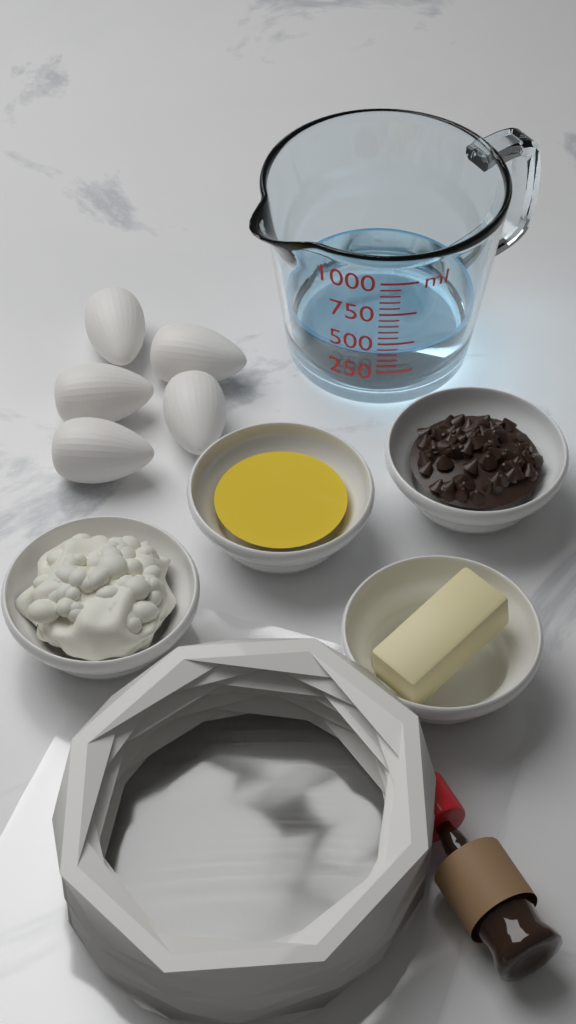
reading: 400 ml
